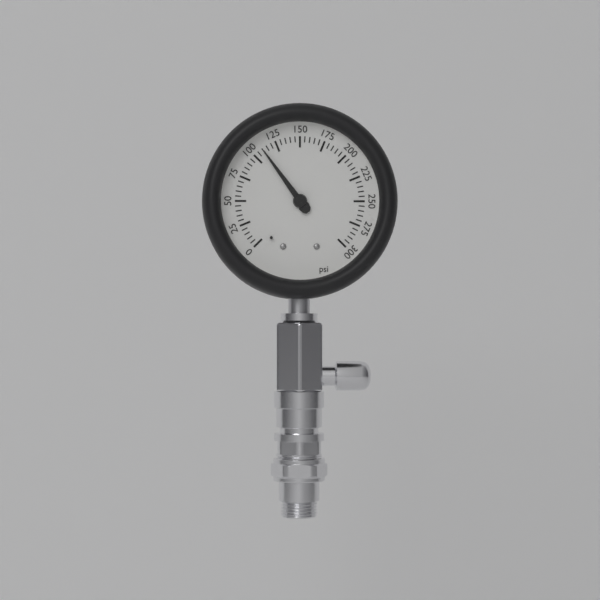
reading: 110 psi
